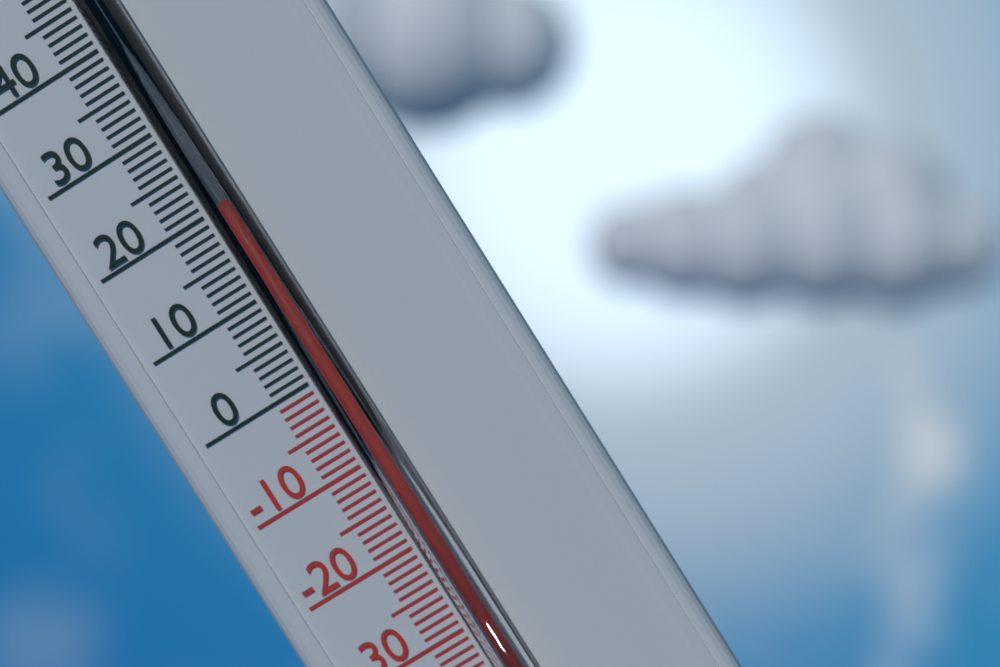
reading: 19 °C
